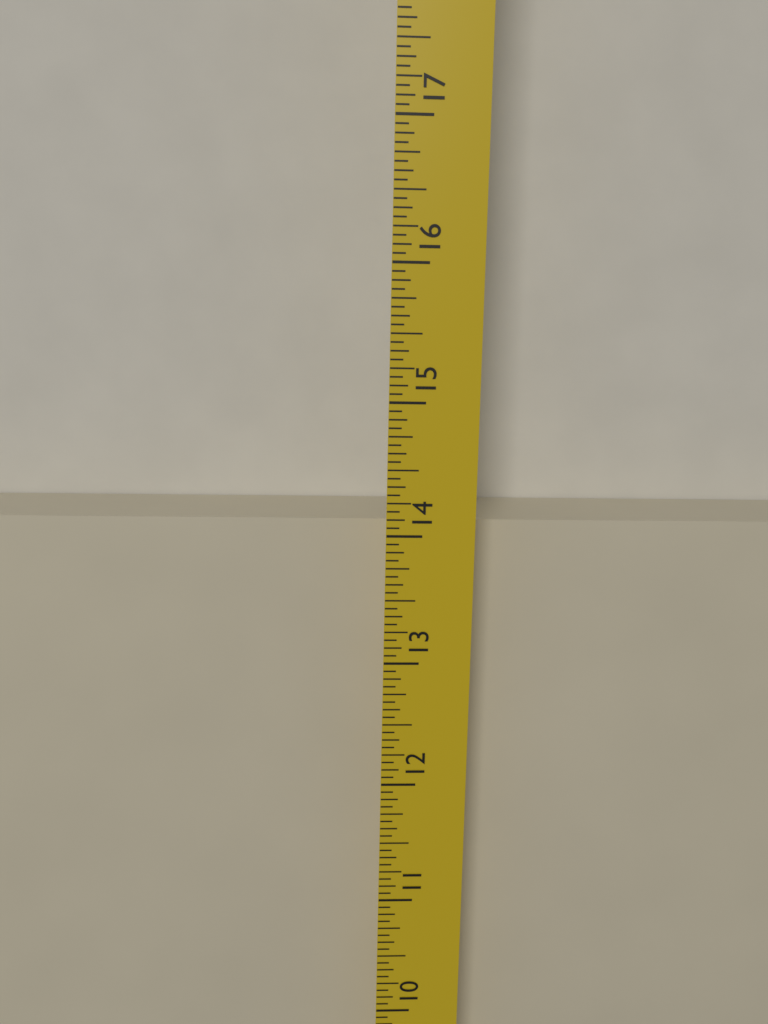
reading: 14.0000 in
